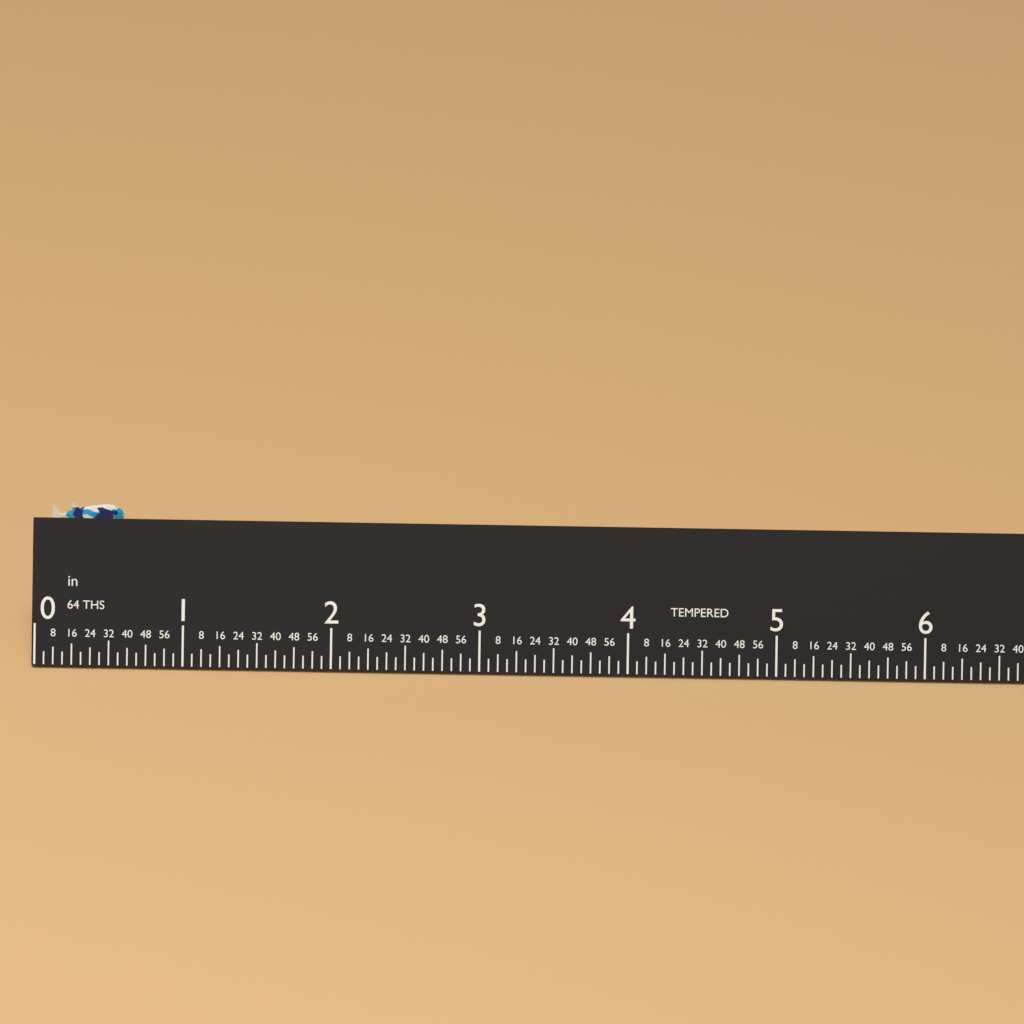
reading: 0.5000 in
